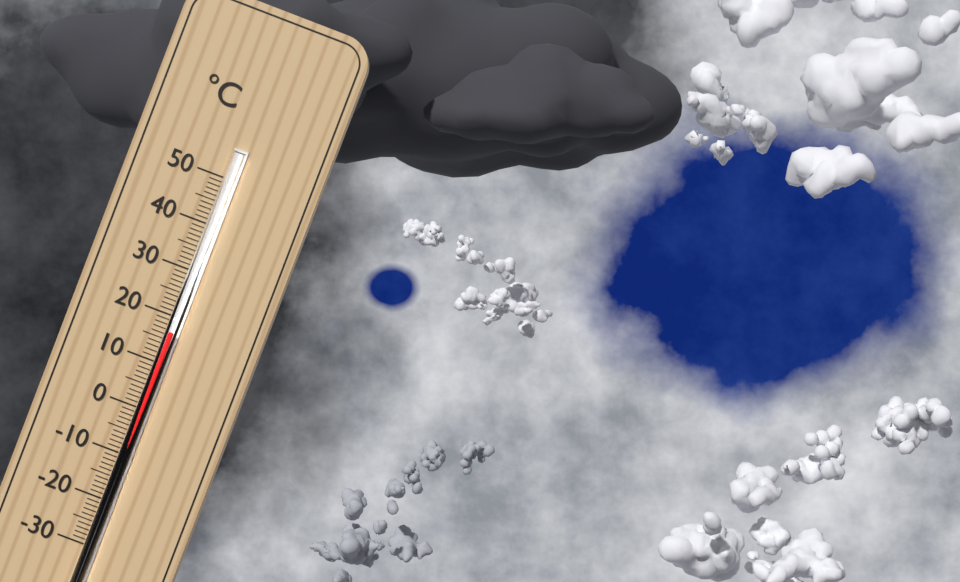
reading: 17 °C
